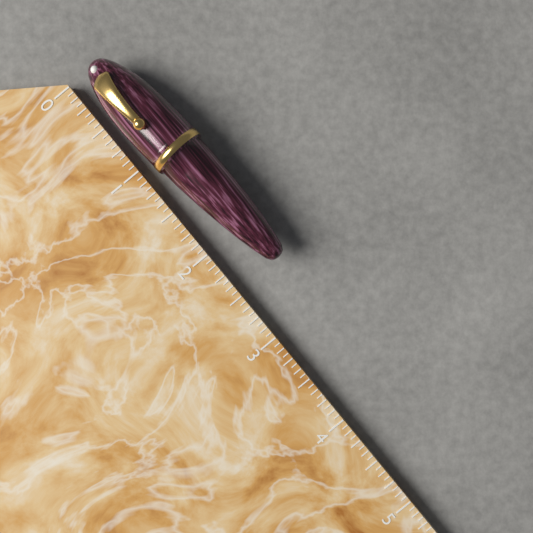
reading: 2.4375 (no unit)
